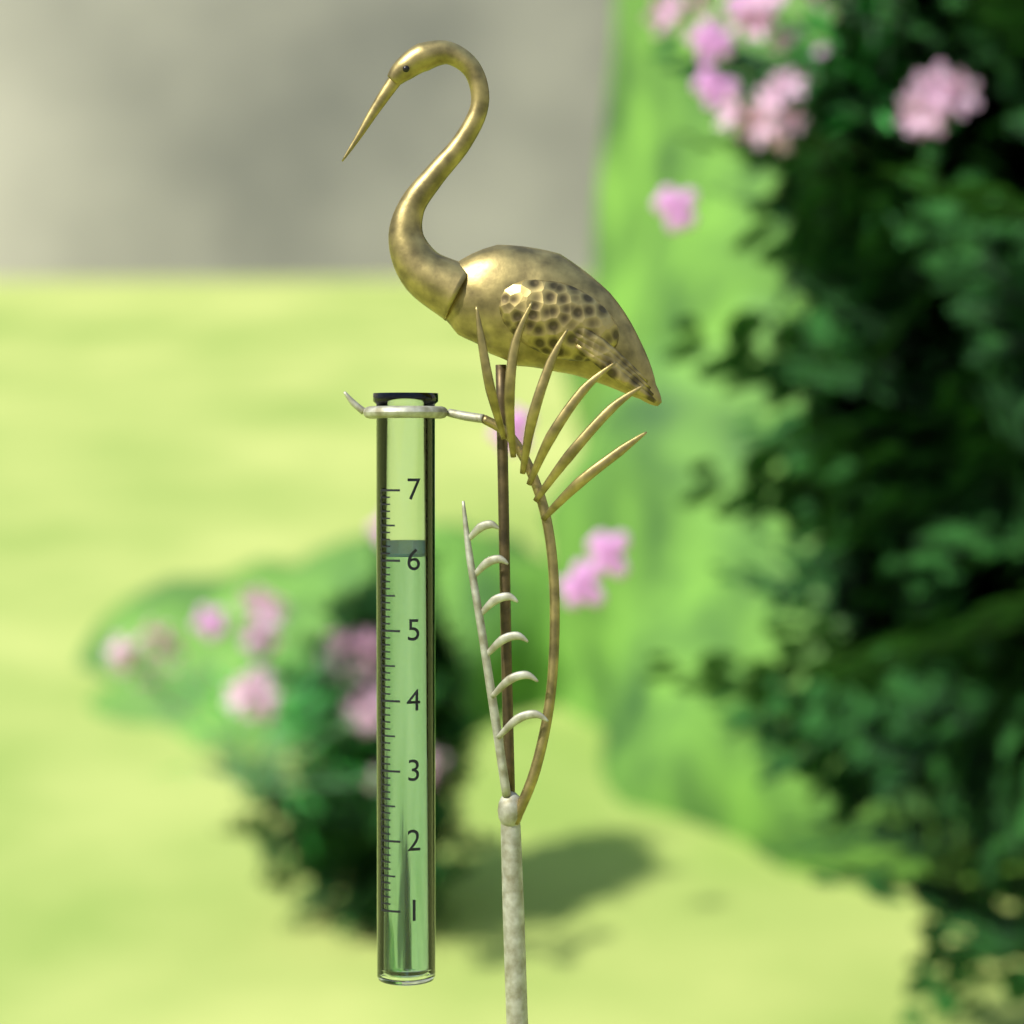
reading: 6.1 (no unit)
